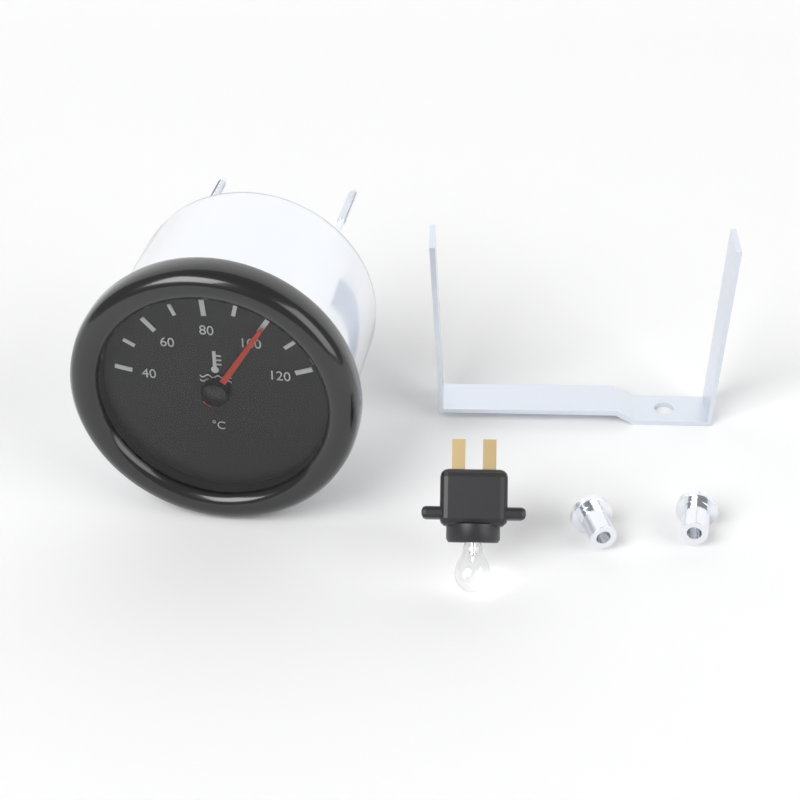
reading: 100 °C
